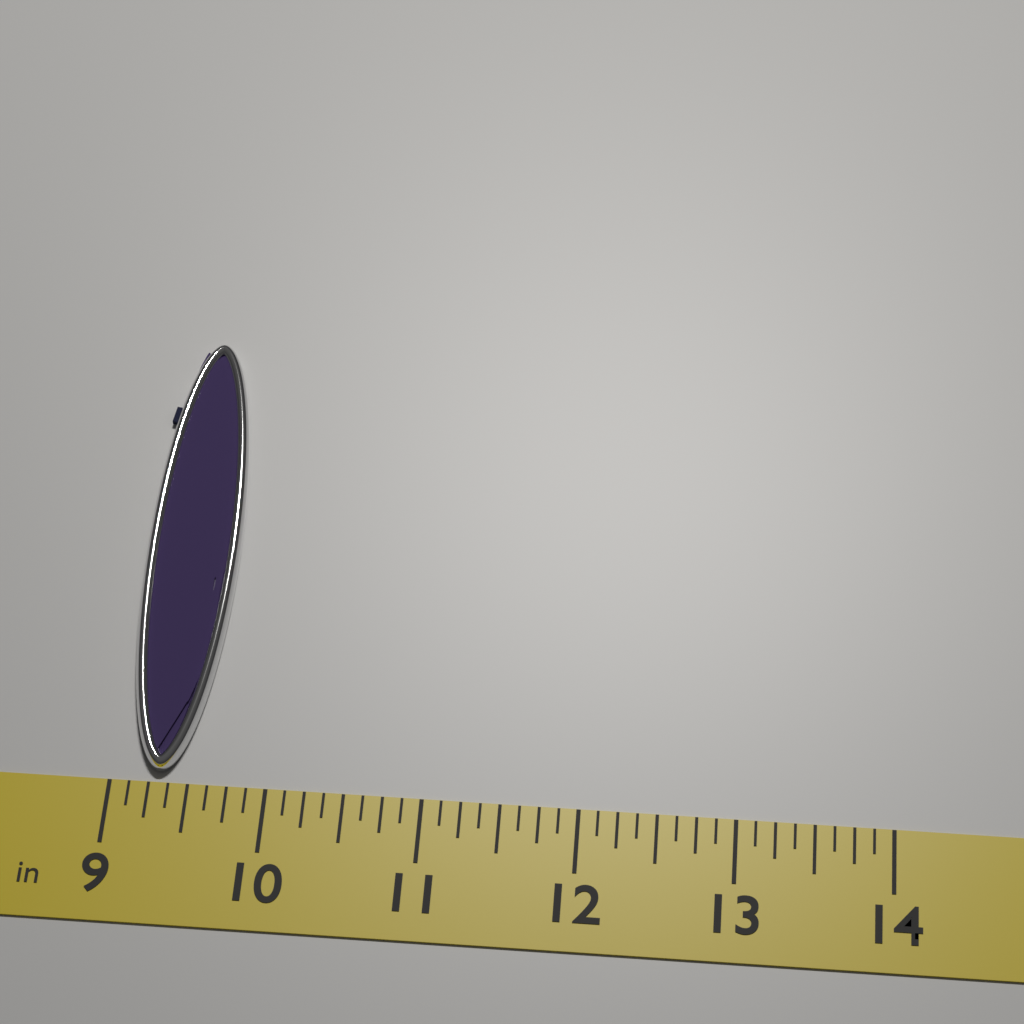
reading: 9.625 in
